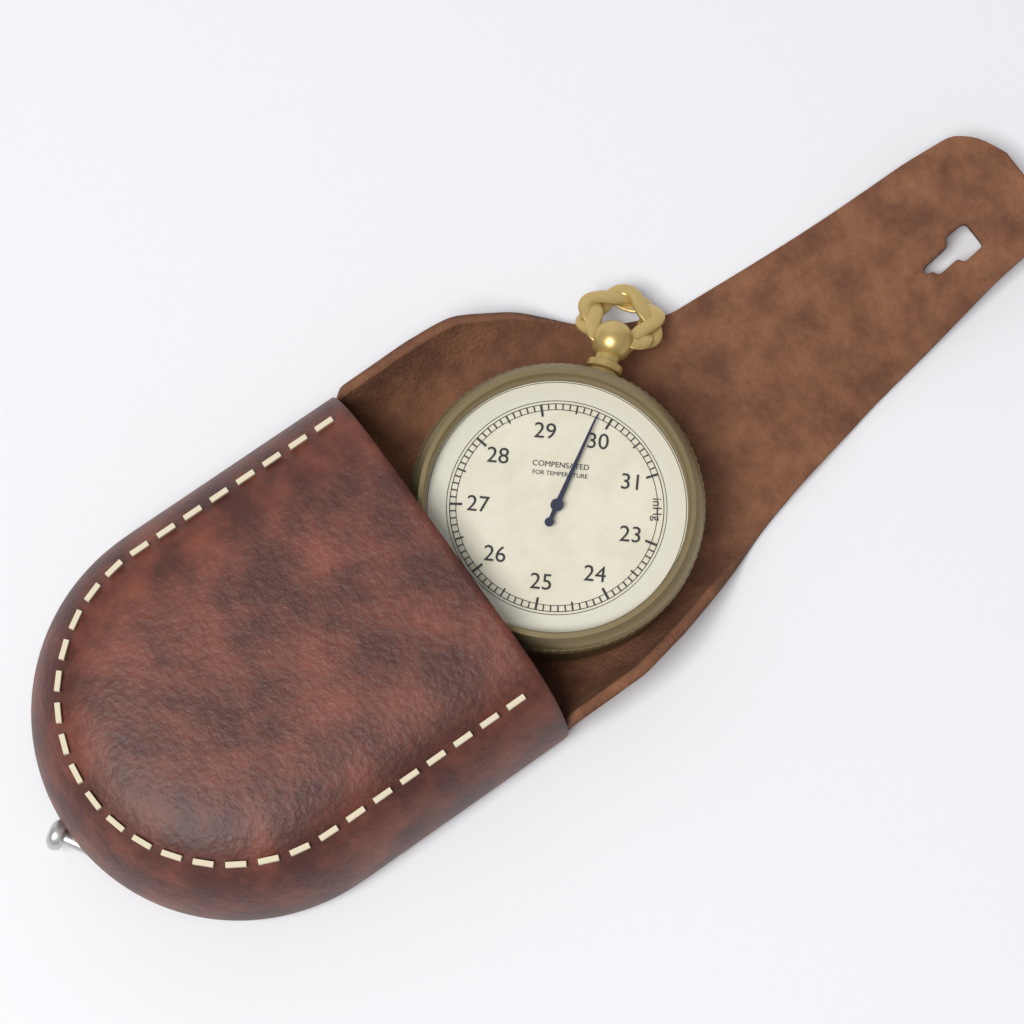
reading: 29.8 inHg
